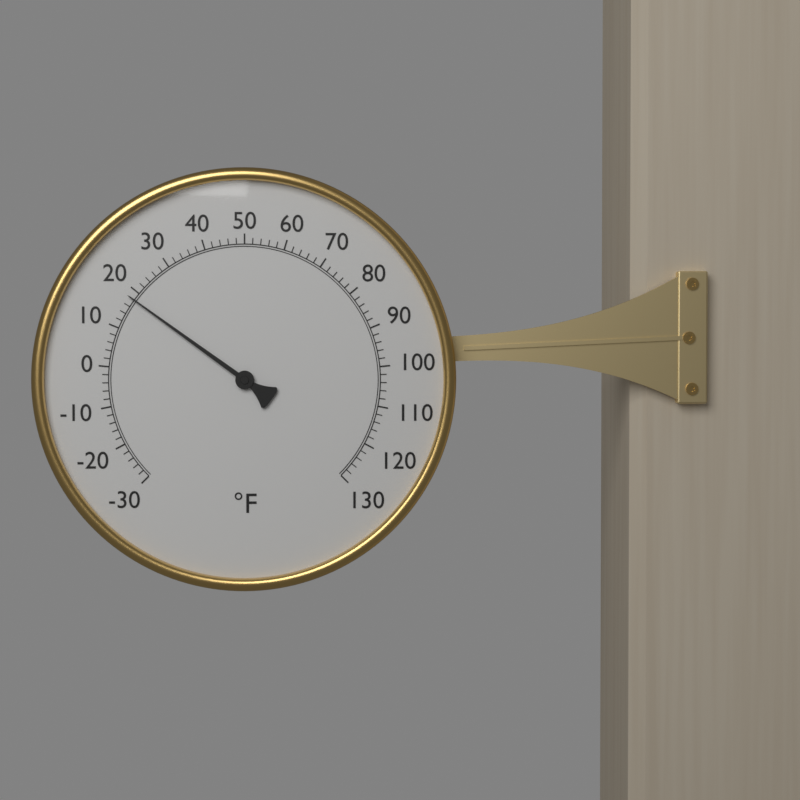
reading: 18 °F
